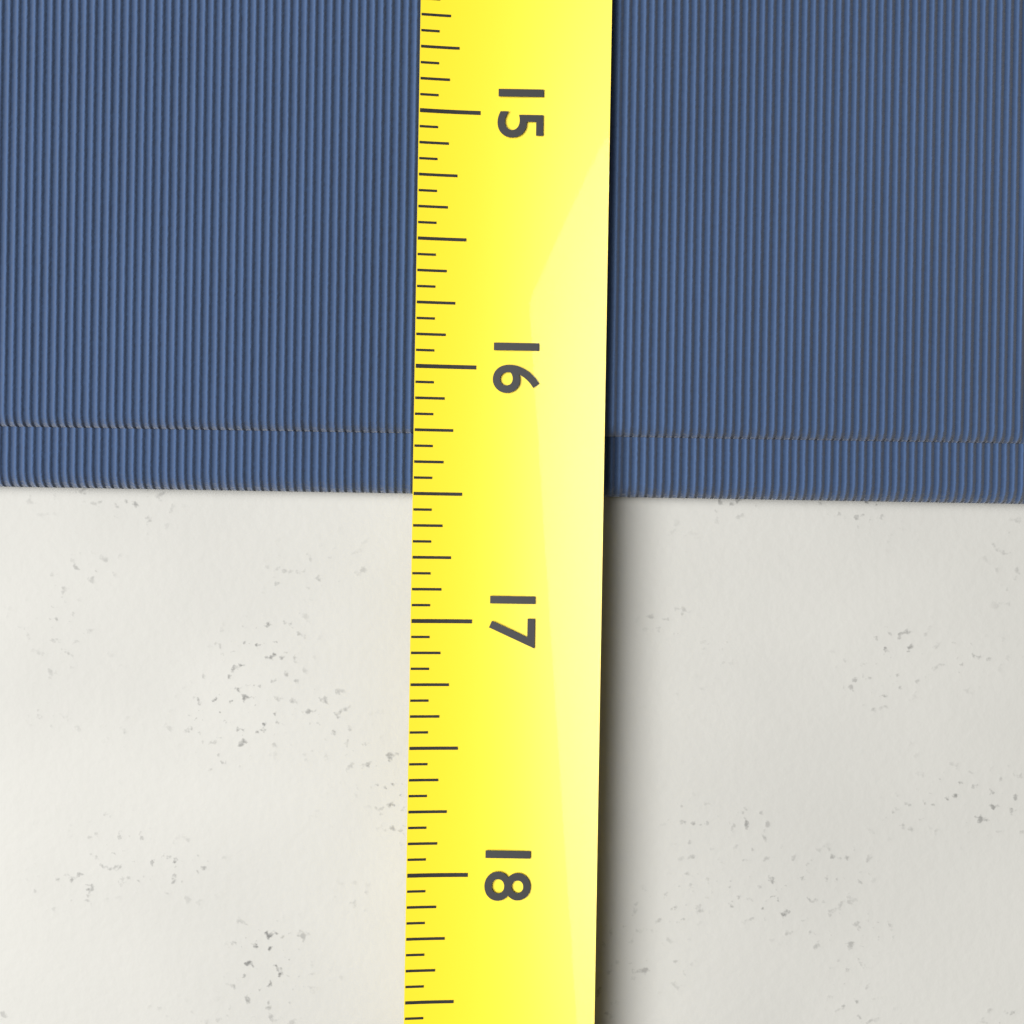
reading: 16.5000 (no unit)
